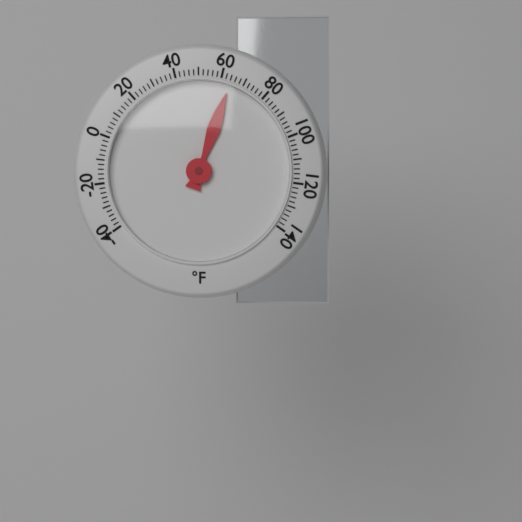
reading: 64 °F
